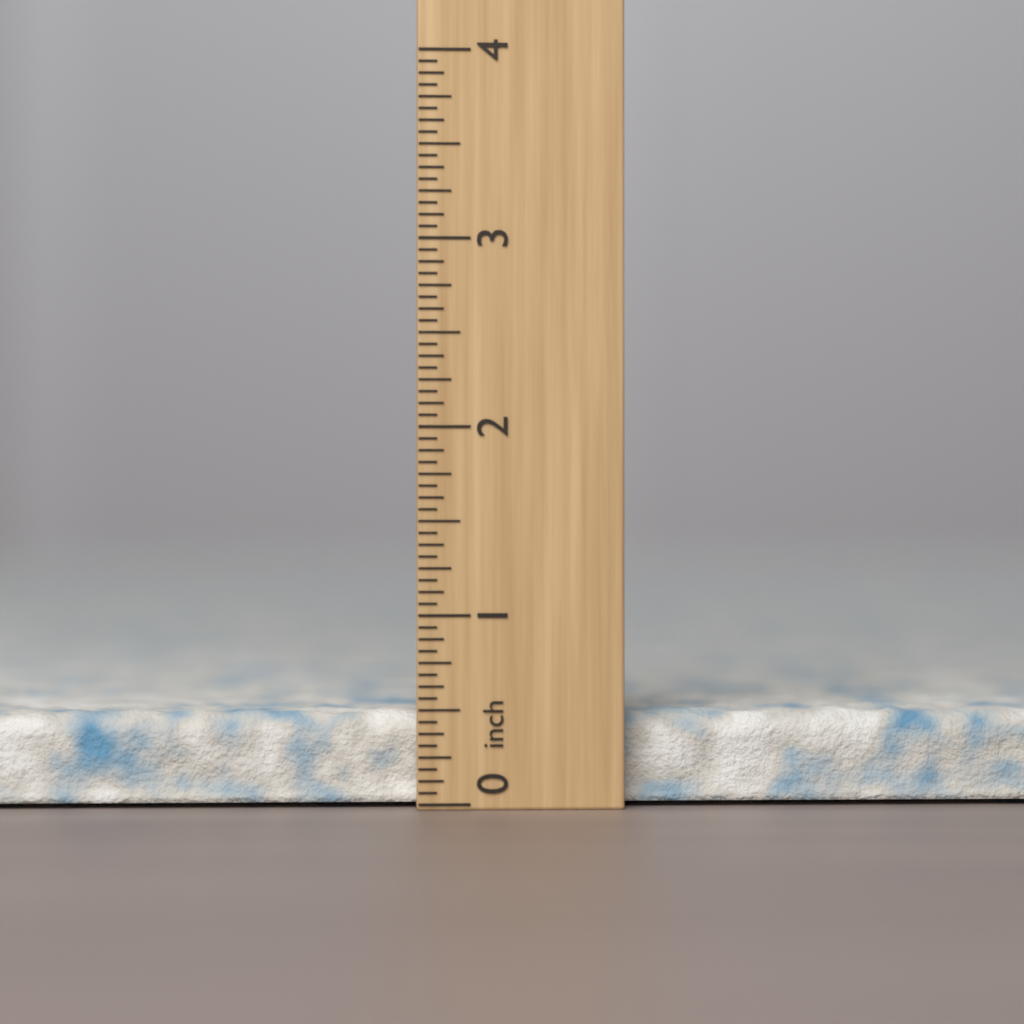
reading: 0.5000 inch
